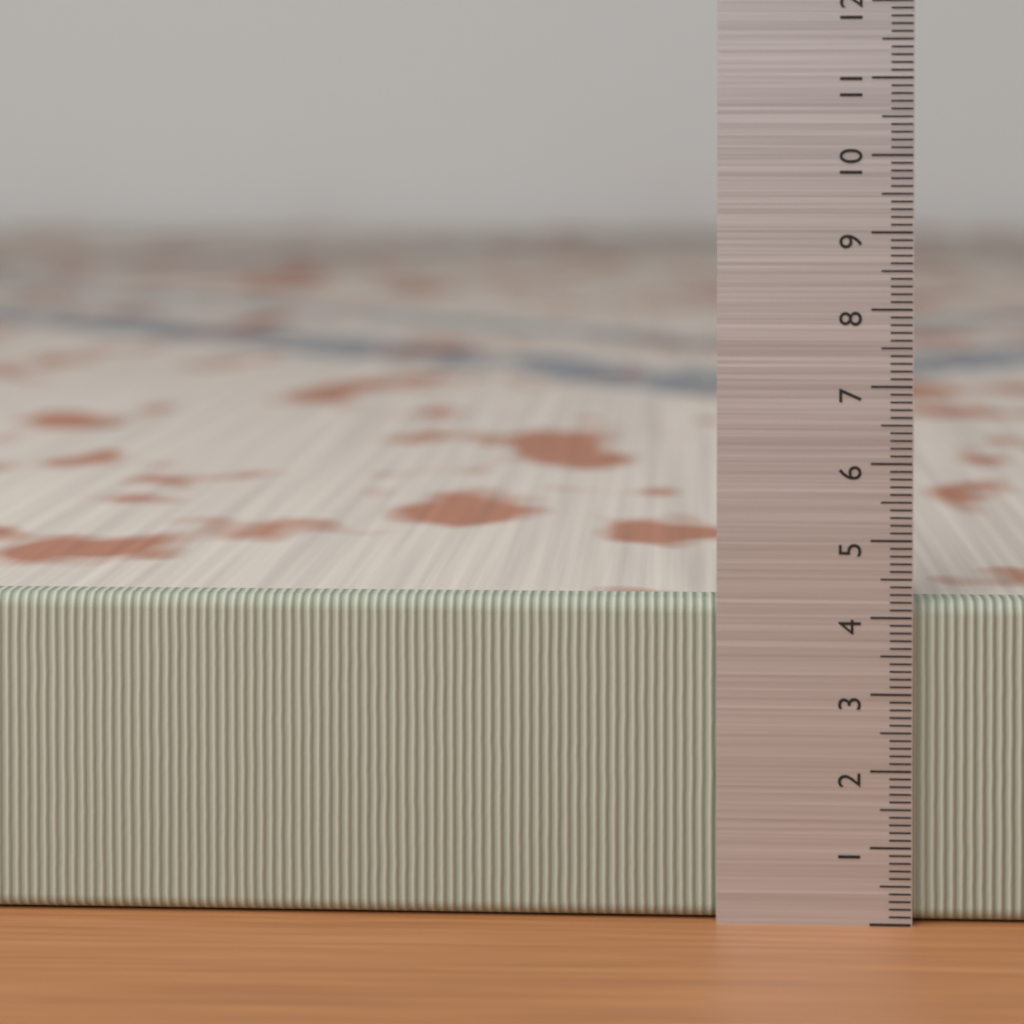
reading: 4.2 (no unit)
